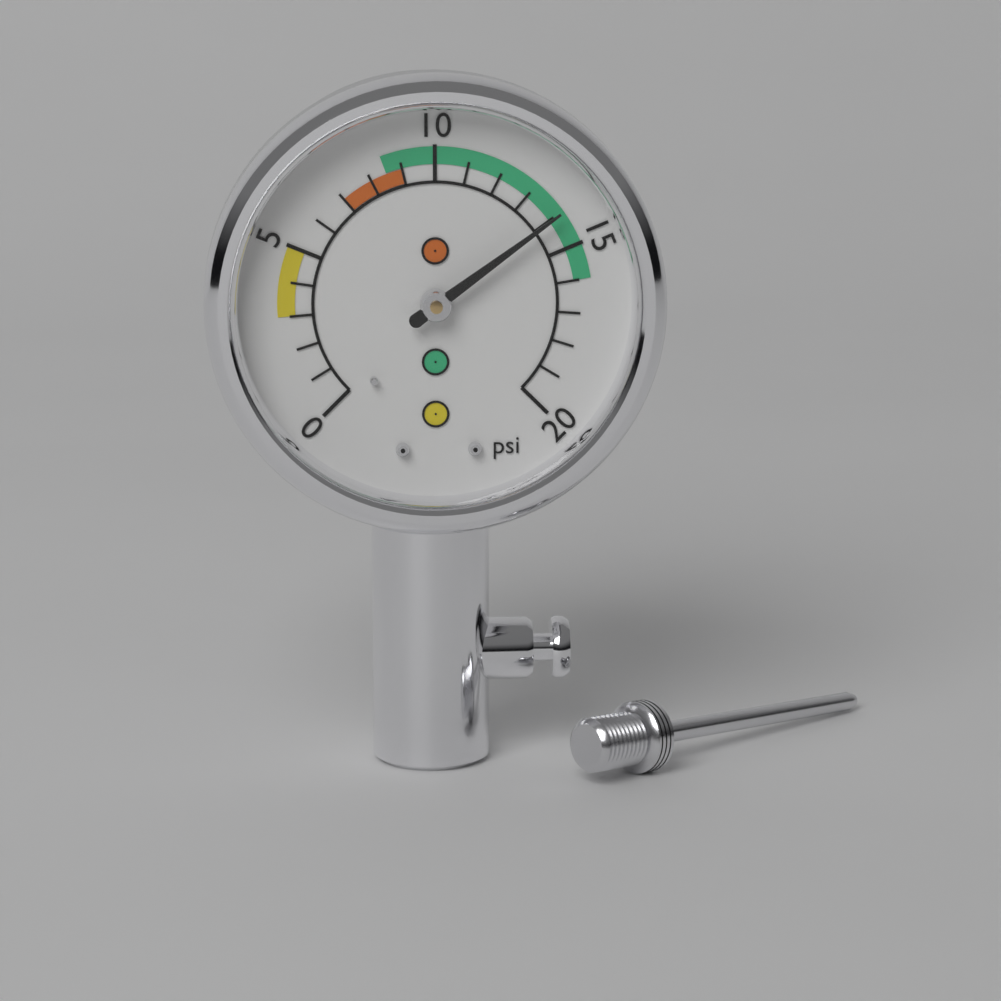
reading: 14 psi
